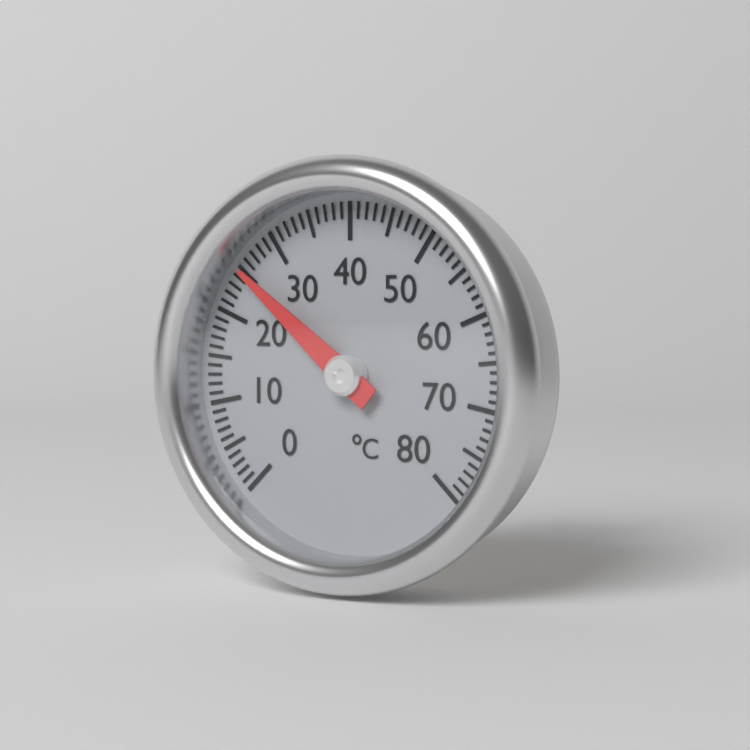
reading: 25 °C
